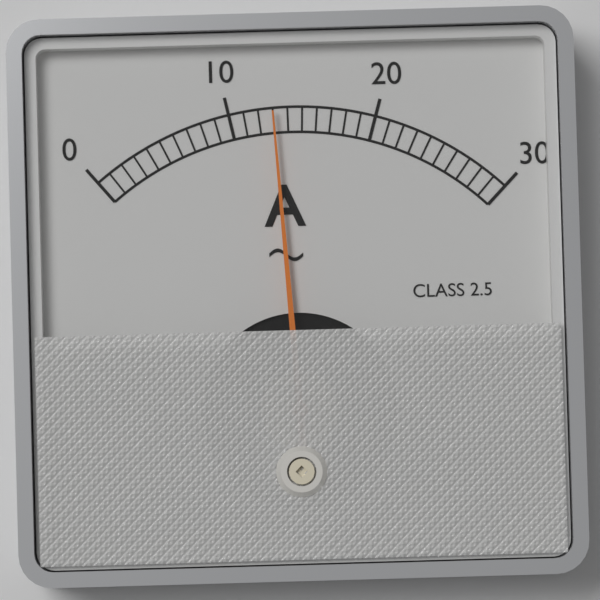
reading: 13 A
